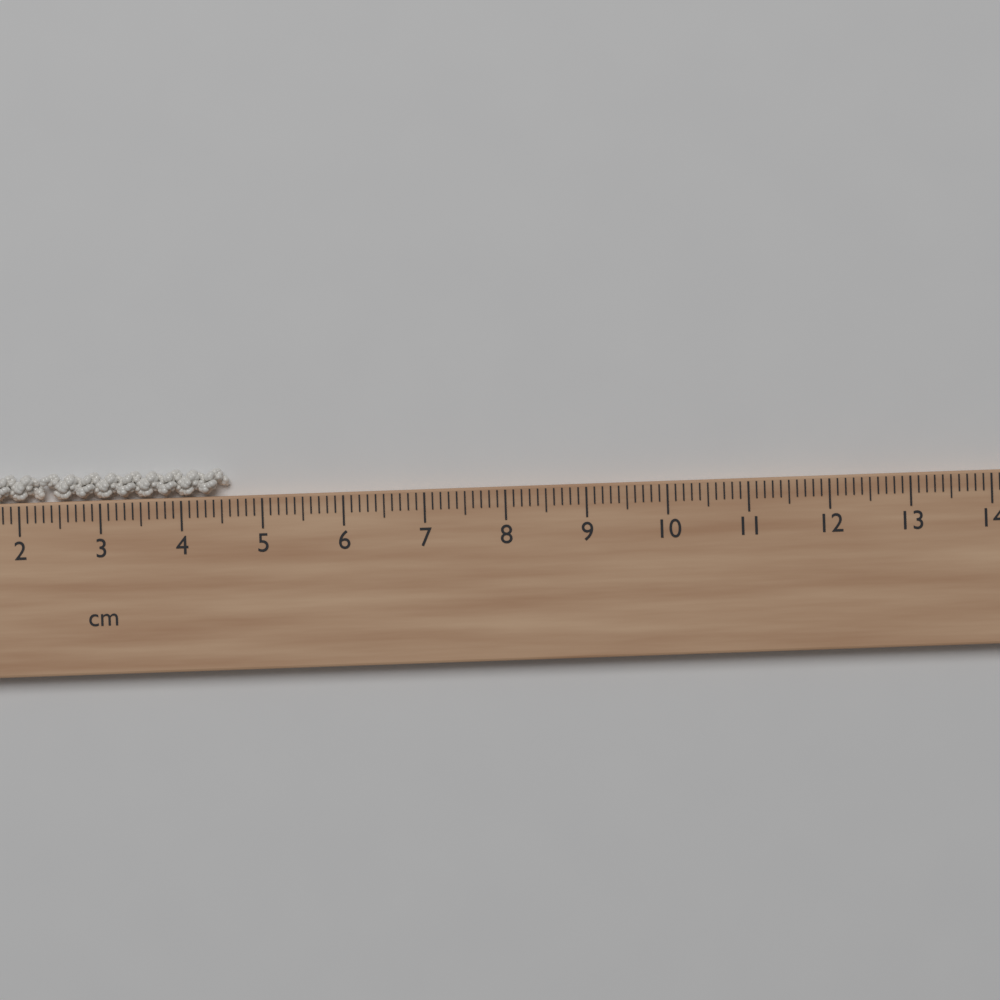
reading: 4.6 cm
